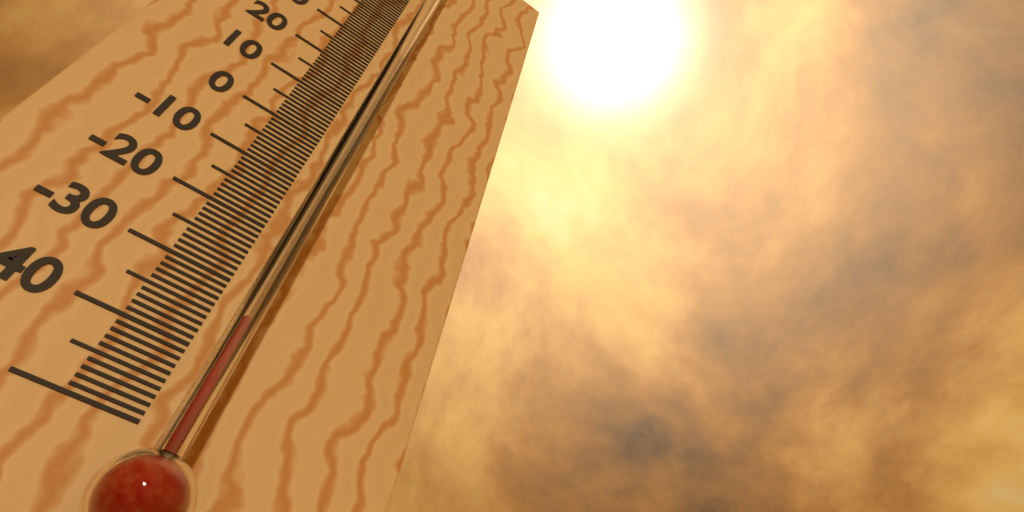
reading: -37 °C
